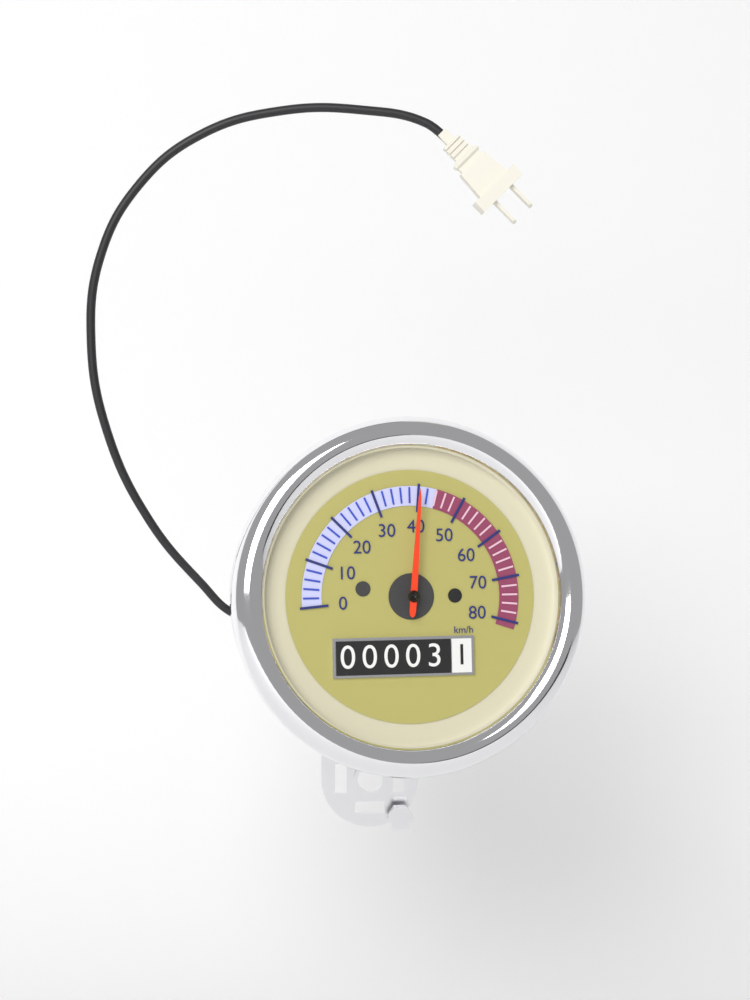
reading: 40 km/h
